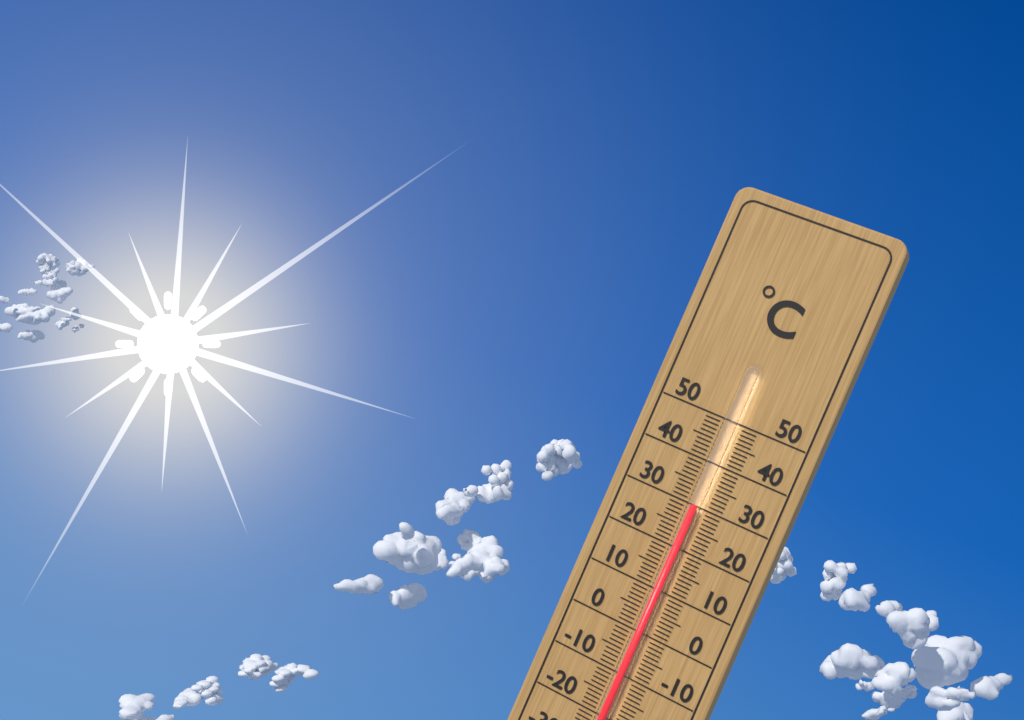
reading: 30 °C
